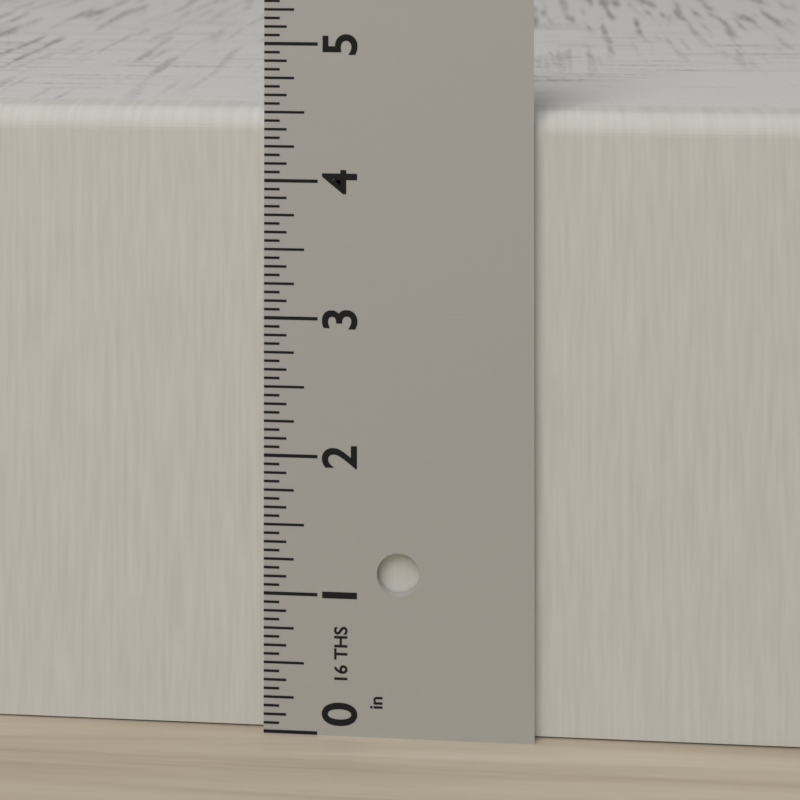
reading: 4.5000 in
